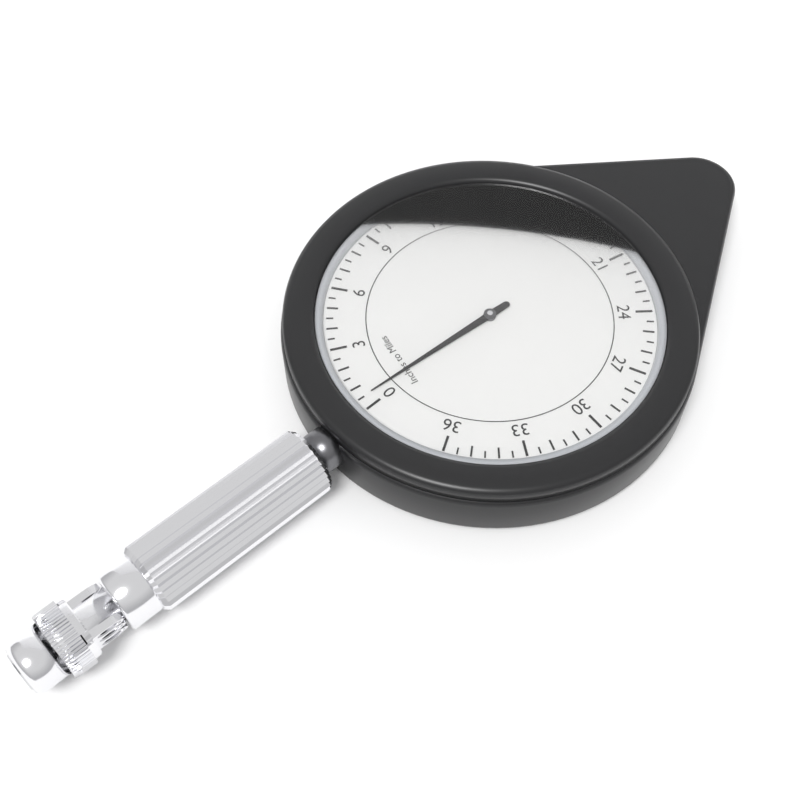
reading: 0.5 miles
